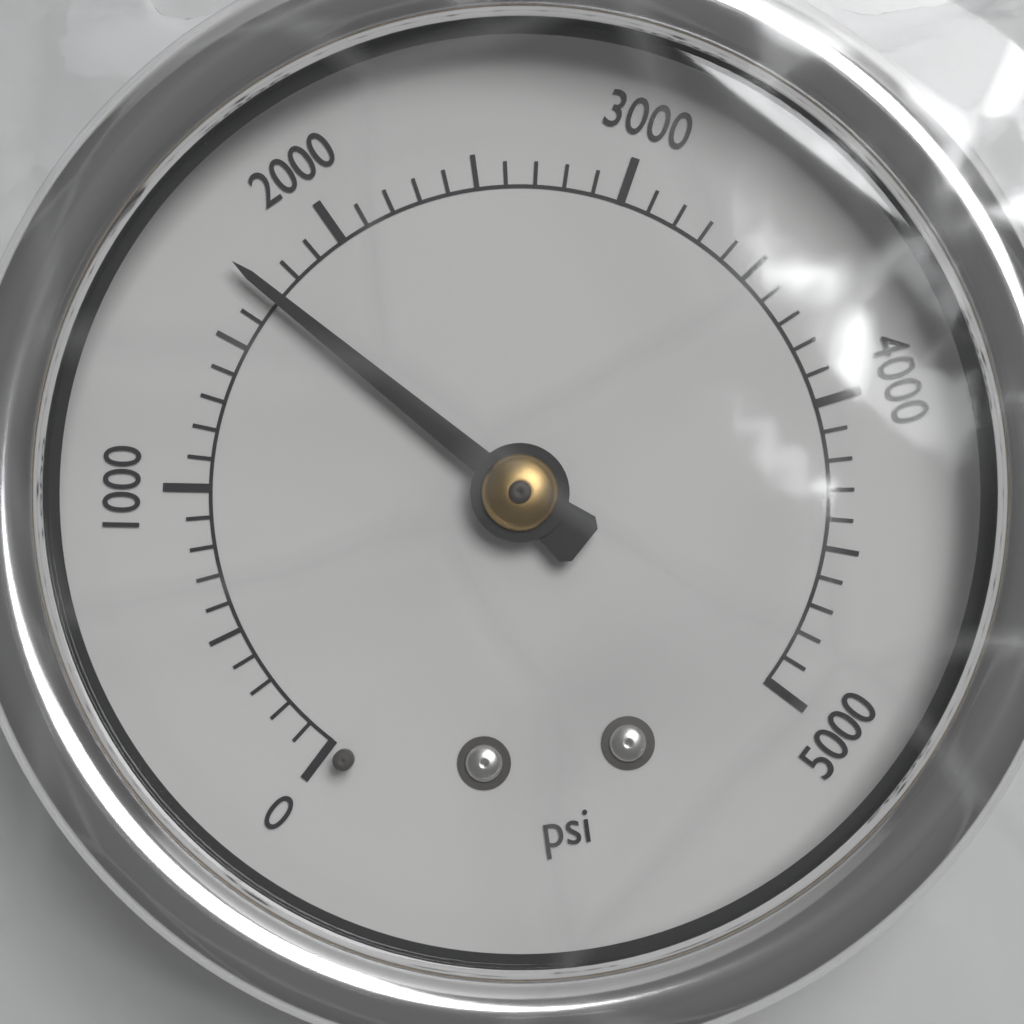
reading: 1700 psi
